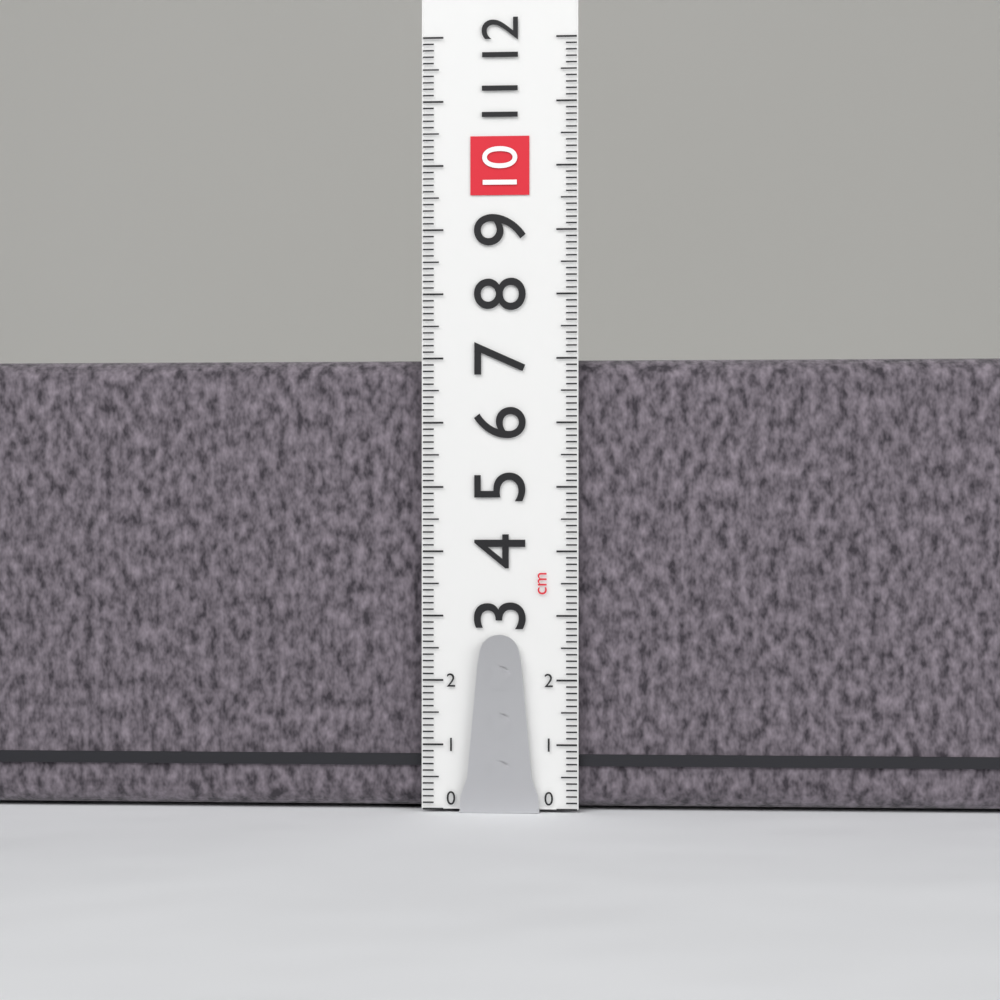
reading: 7.0 cm
